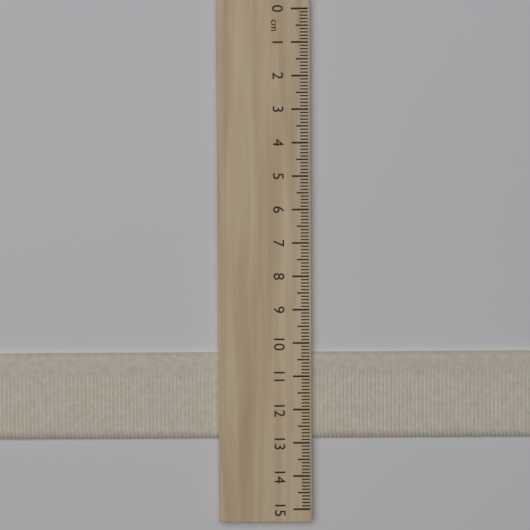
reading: 12.9 cm
